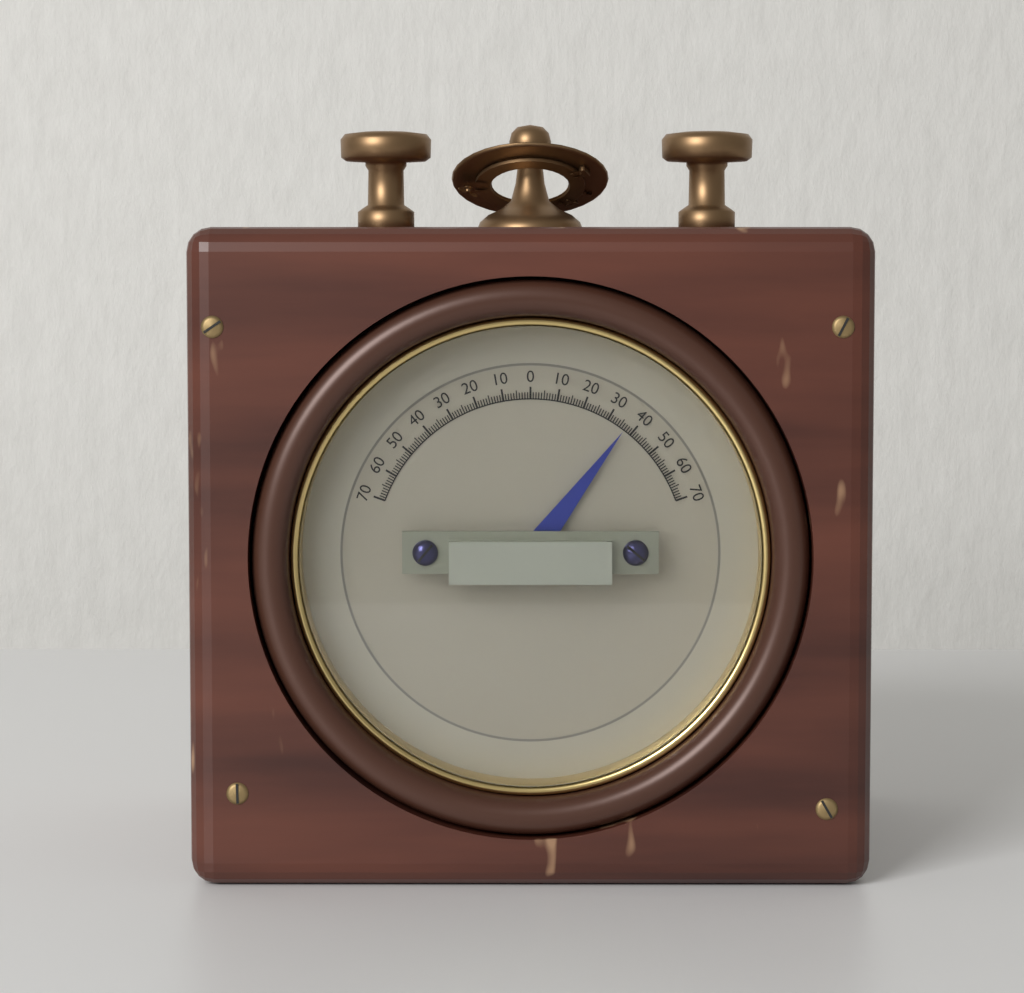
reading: 37 (no unit)
